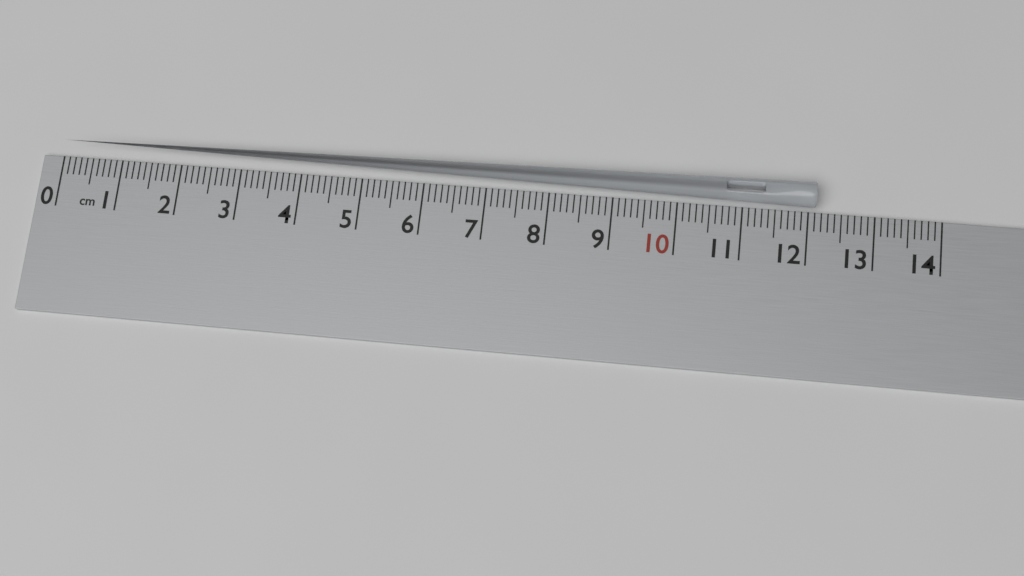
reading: 12.1 cm
